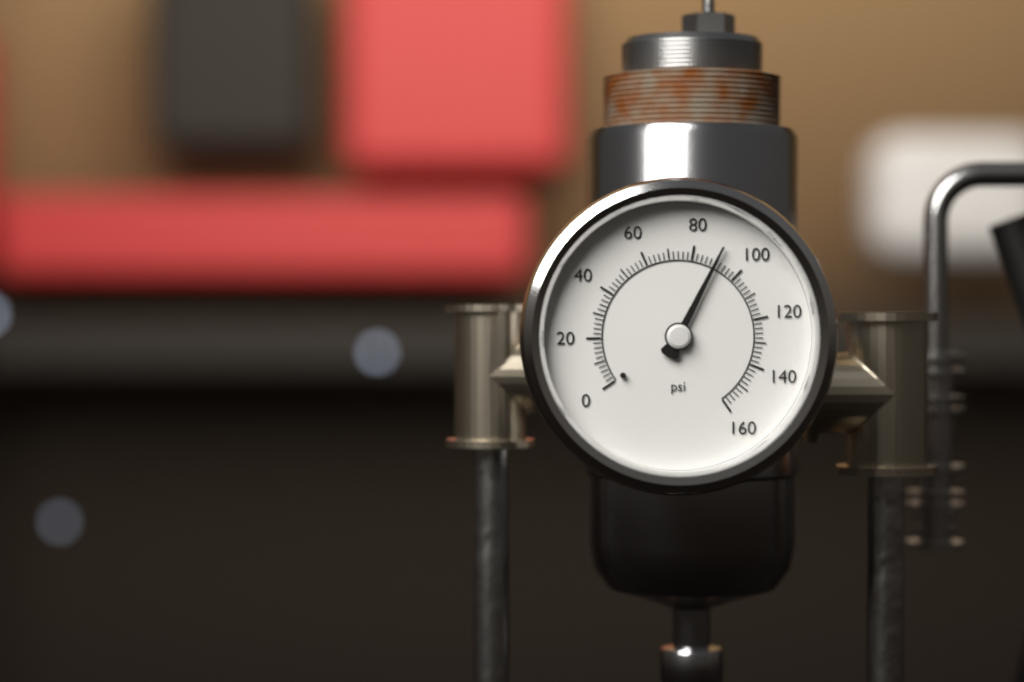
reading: 90 psi
